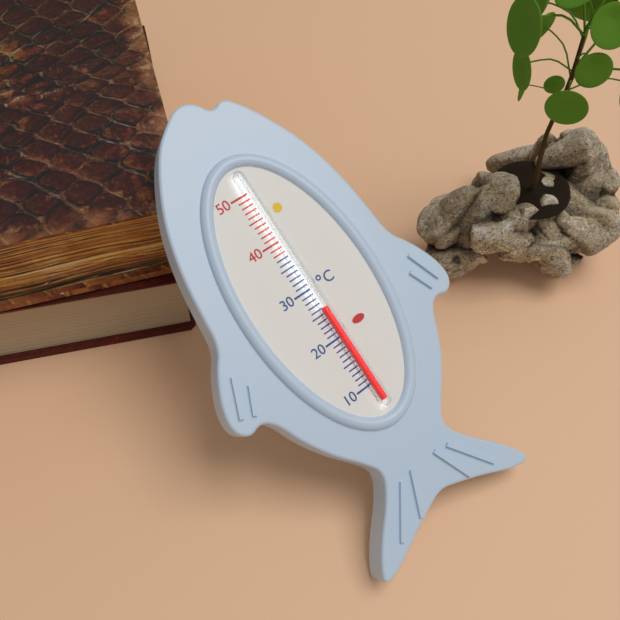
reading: 26 °C
